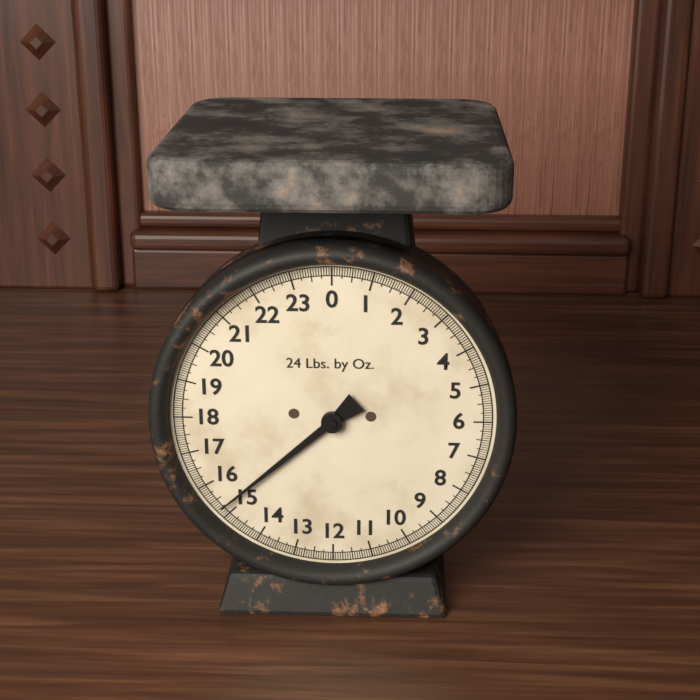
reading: 15.2500 lb
